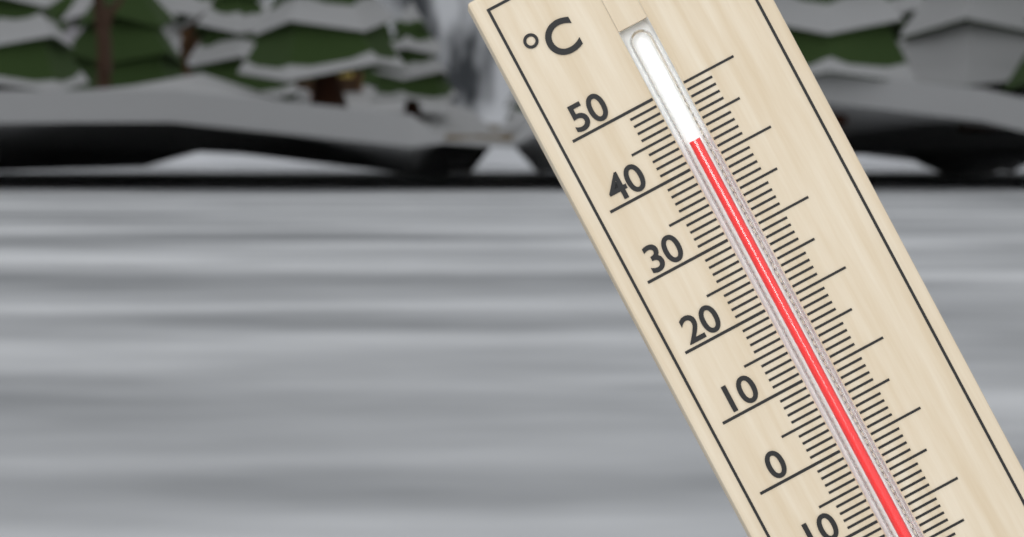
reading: 43 °C
